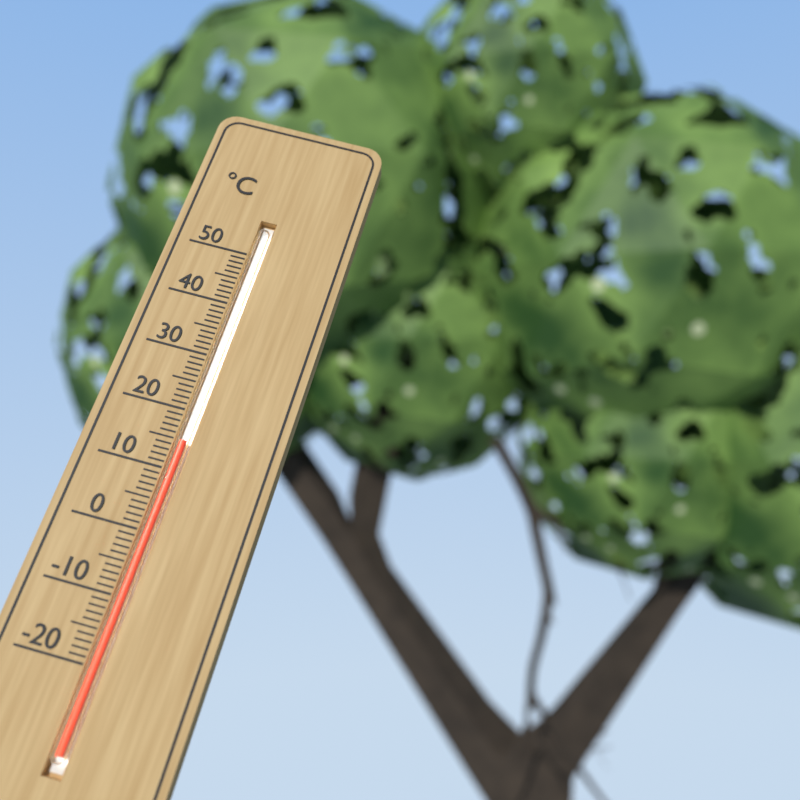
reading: 15 °C
